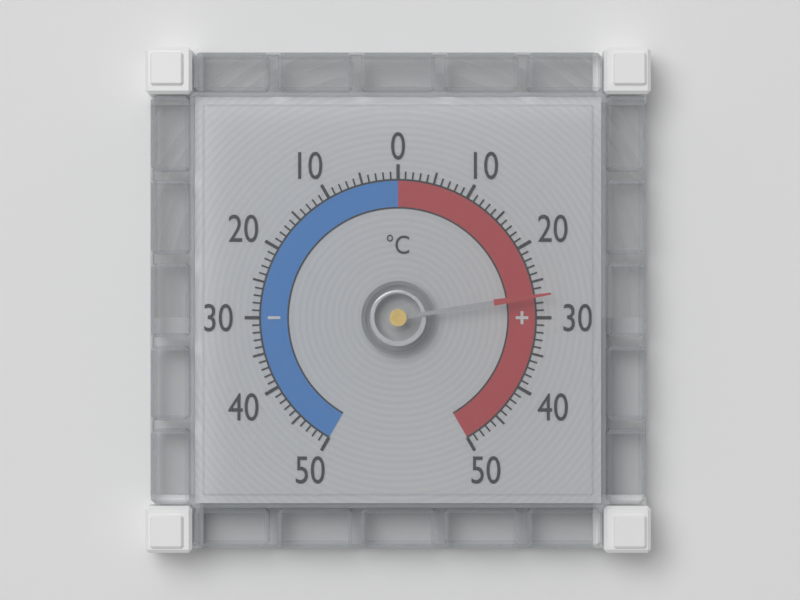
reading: 27 °C
